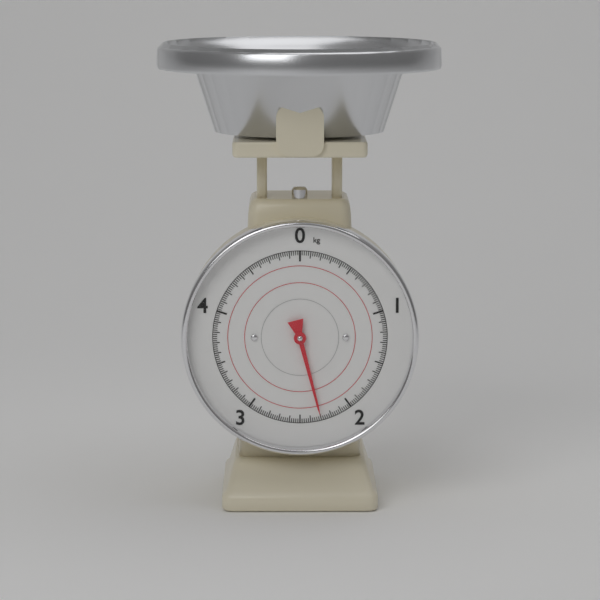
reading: 2.30 kg
